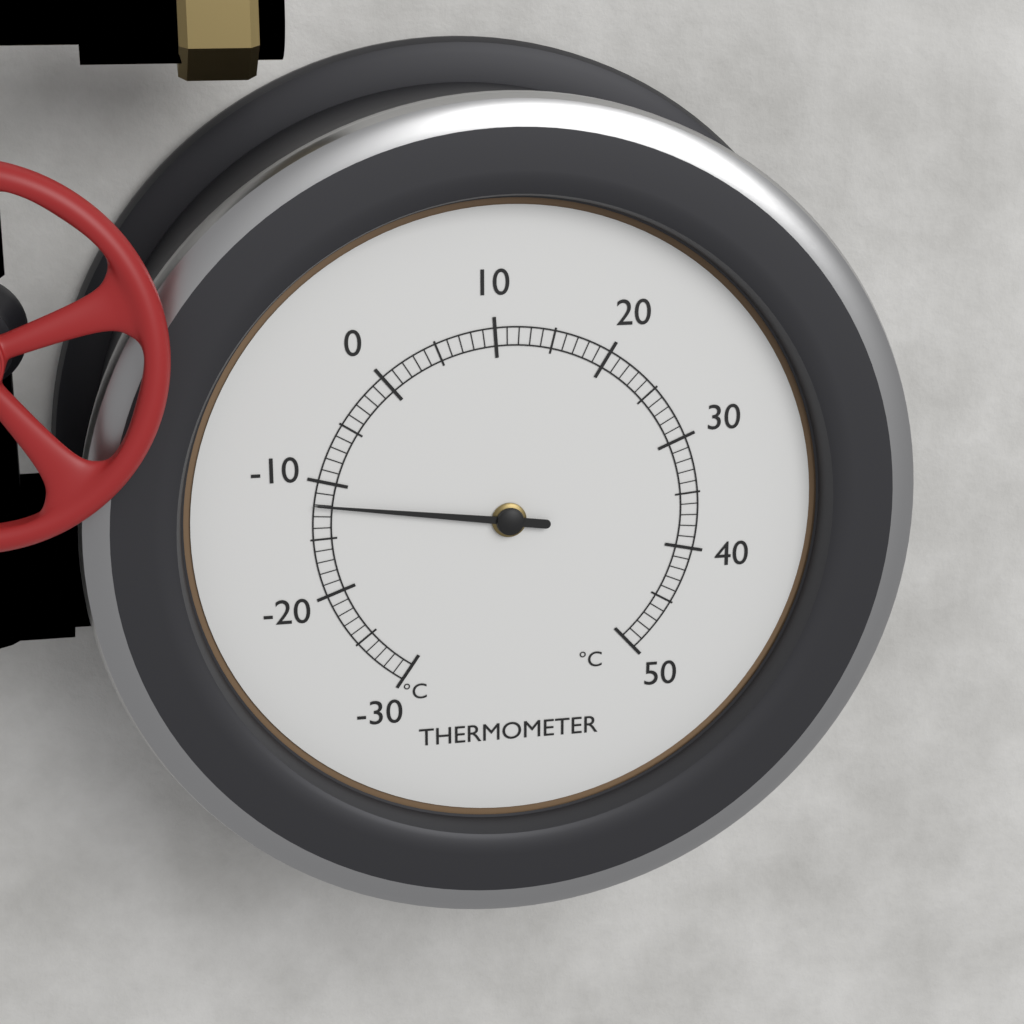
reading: -12 °C
